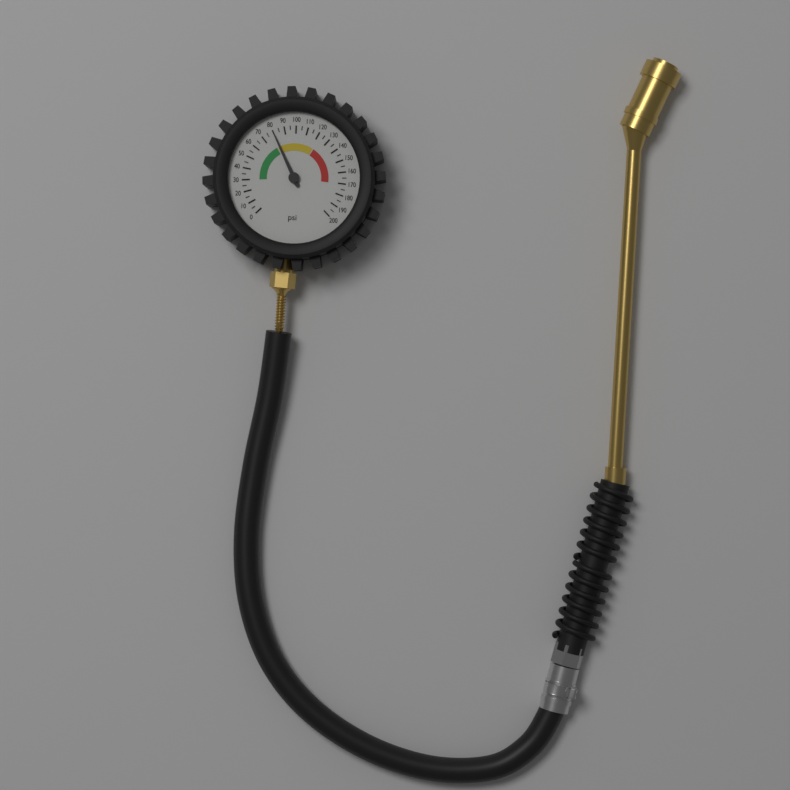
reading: 80 psi
